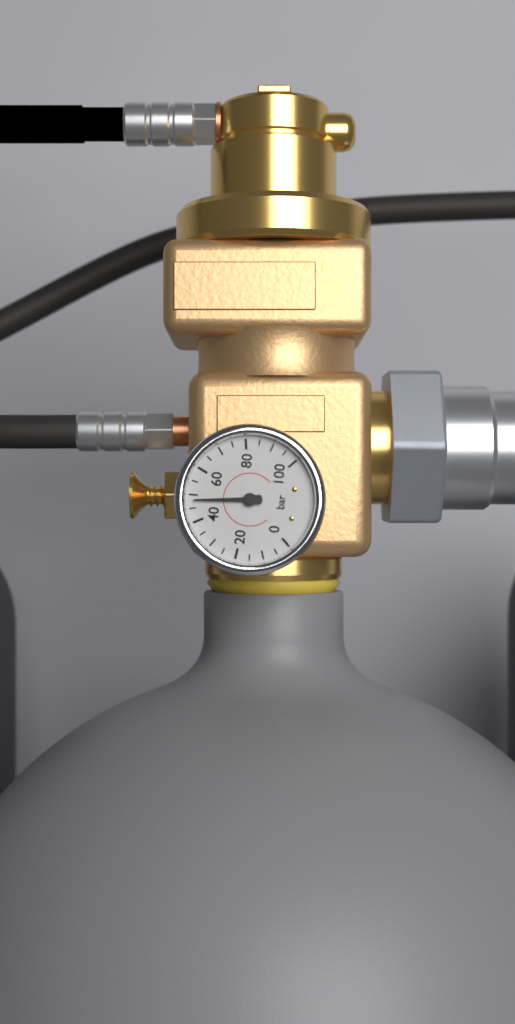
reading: 48 bar
